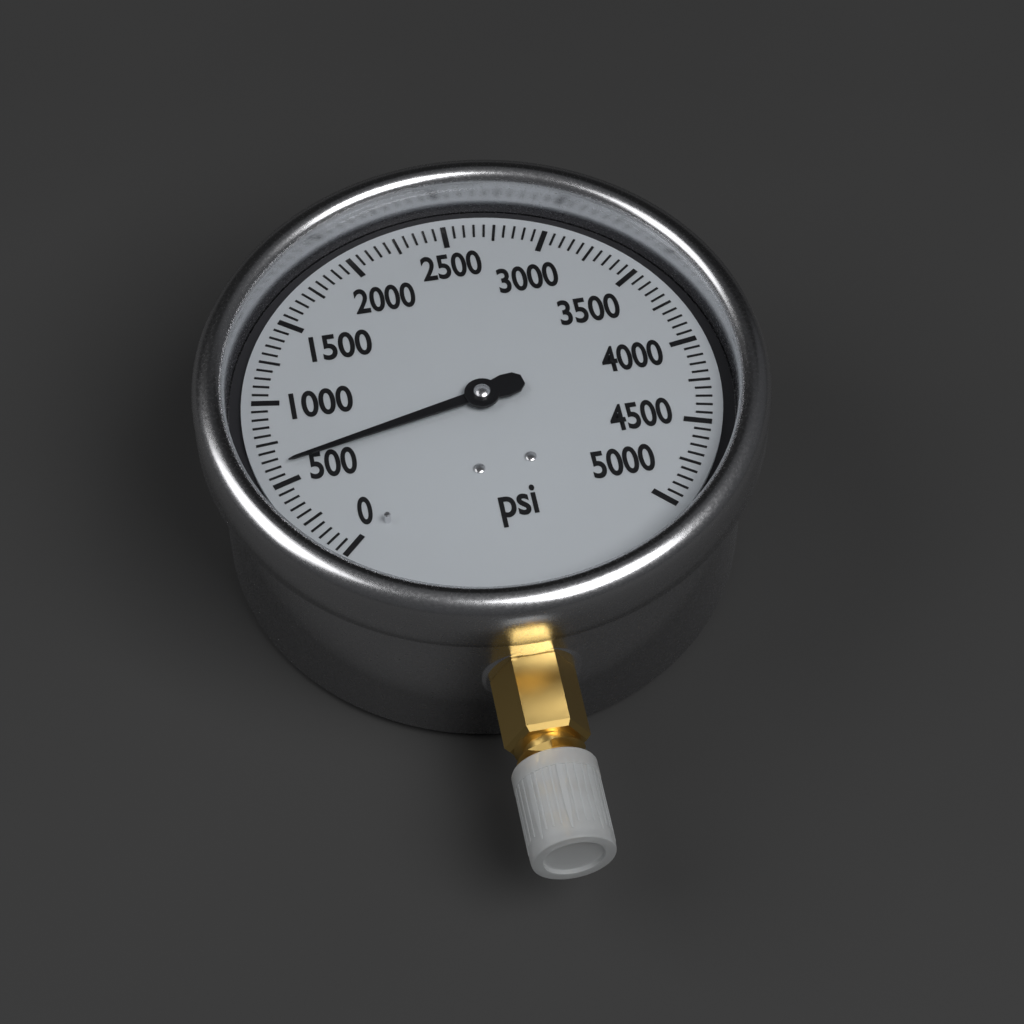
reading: 600 psi
